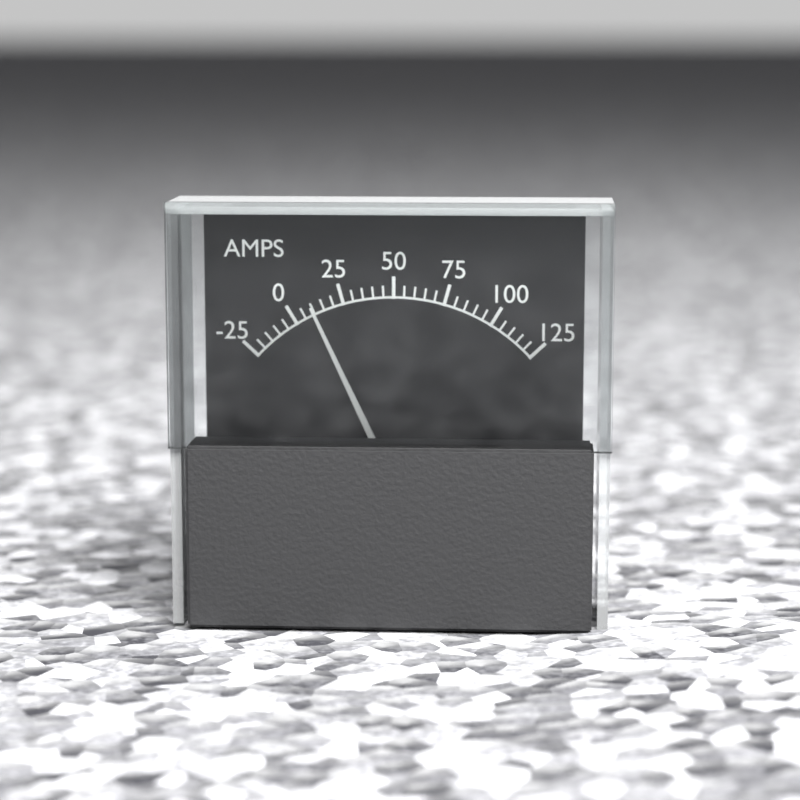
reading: 10 A
